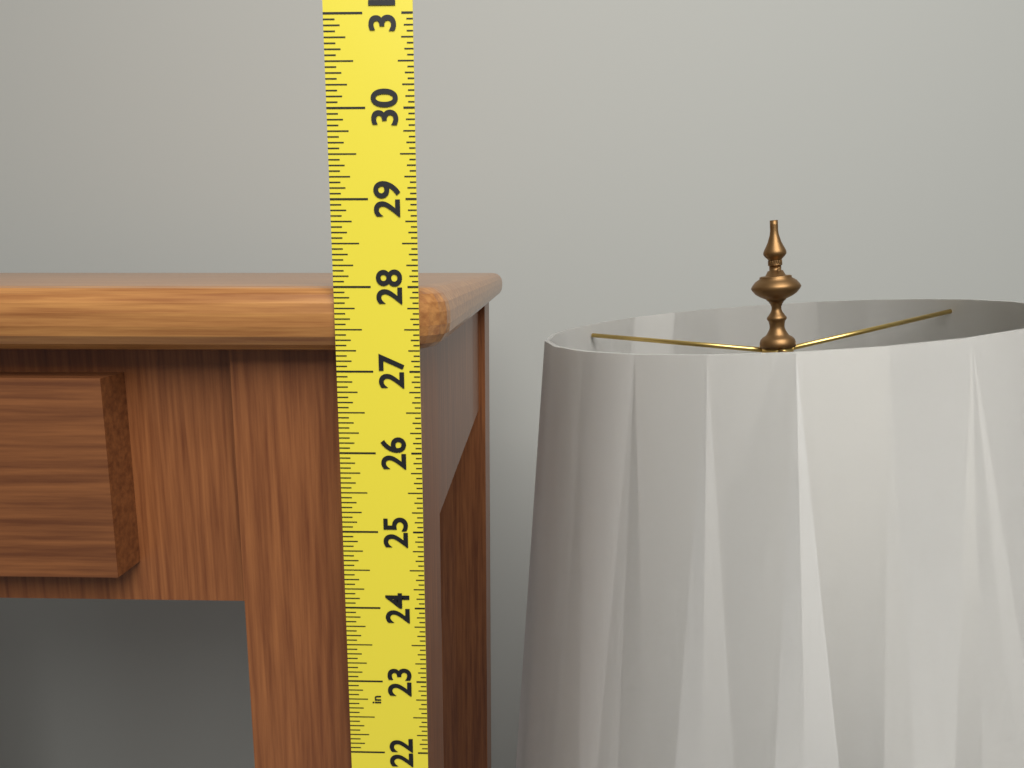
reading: 28.0000 in
